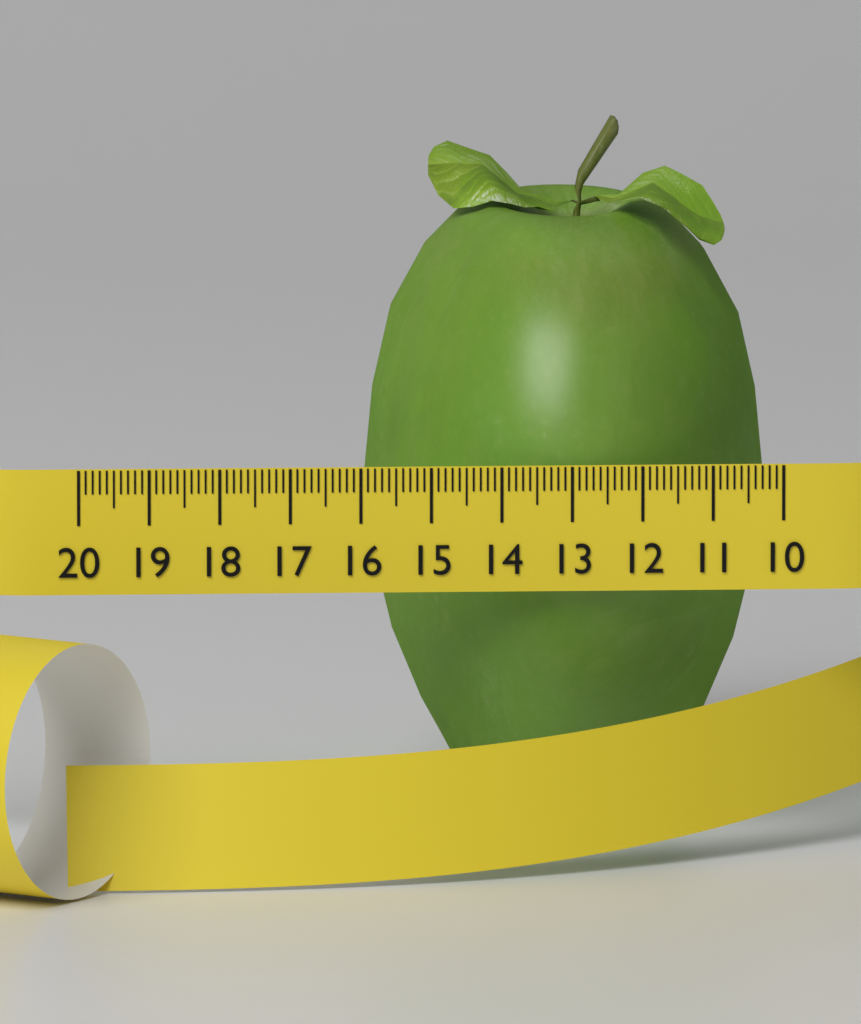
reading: 15.7 (no unit)
